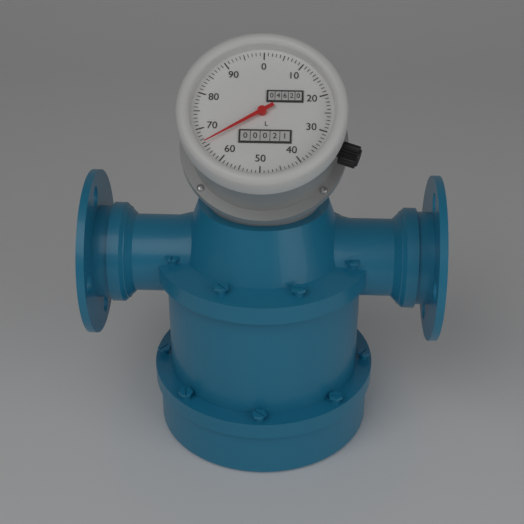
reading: 66 L
